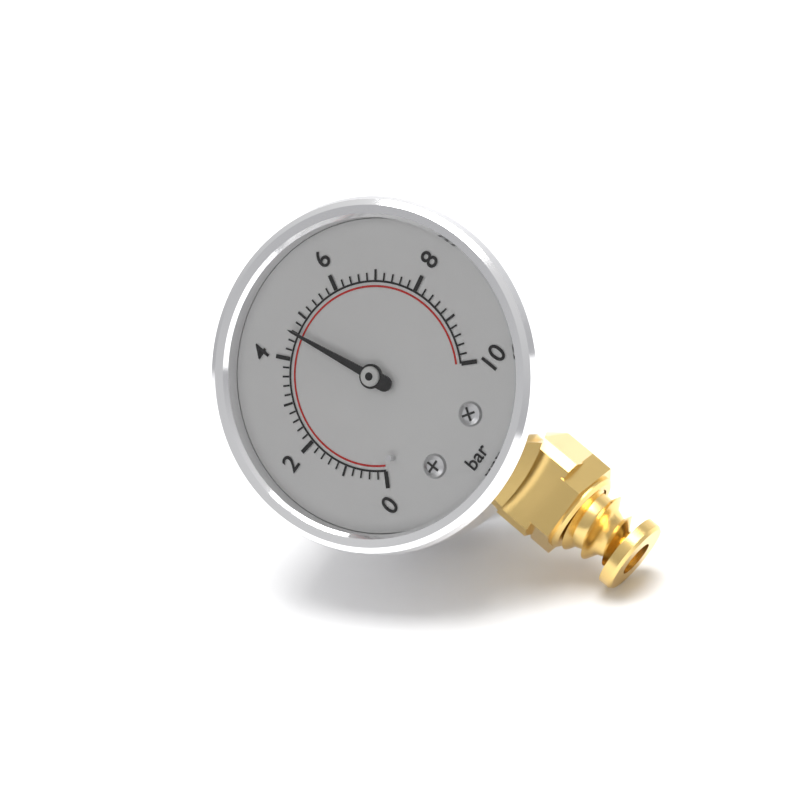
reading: 4.6 bar
